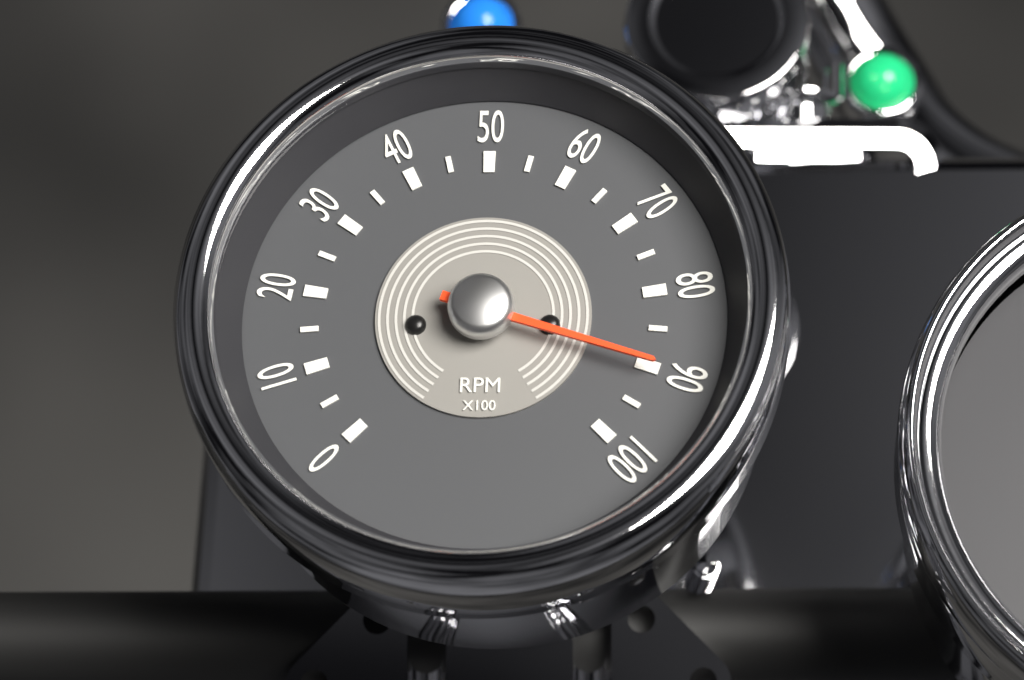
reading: 9000 RPM
